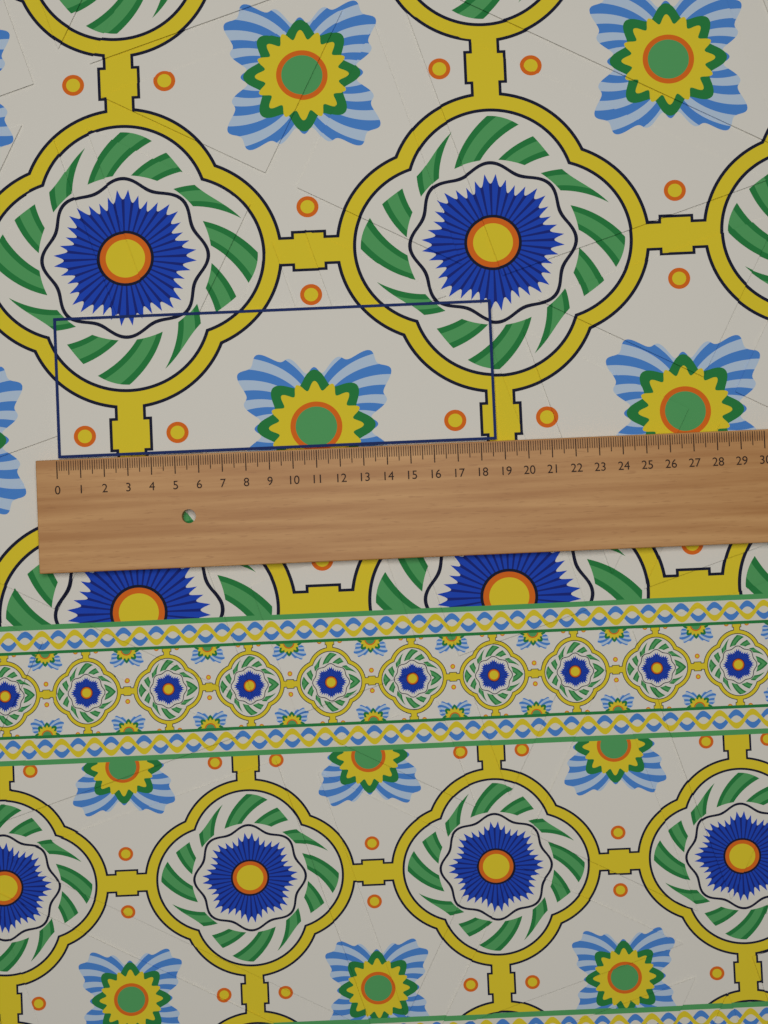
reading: 18.7 (no unit)
